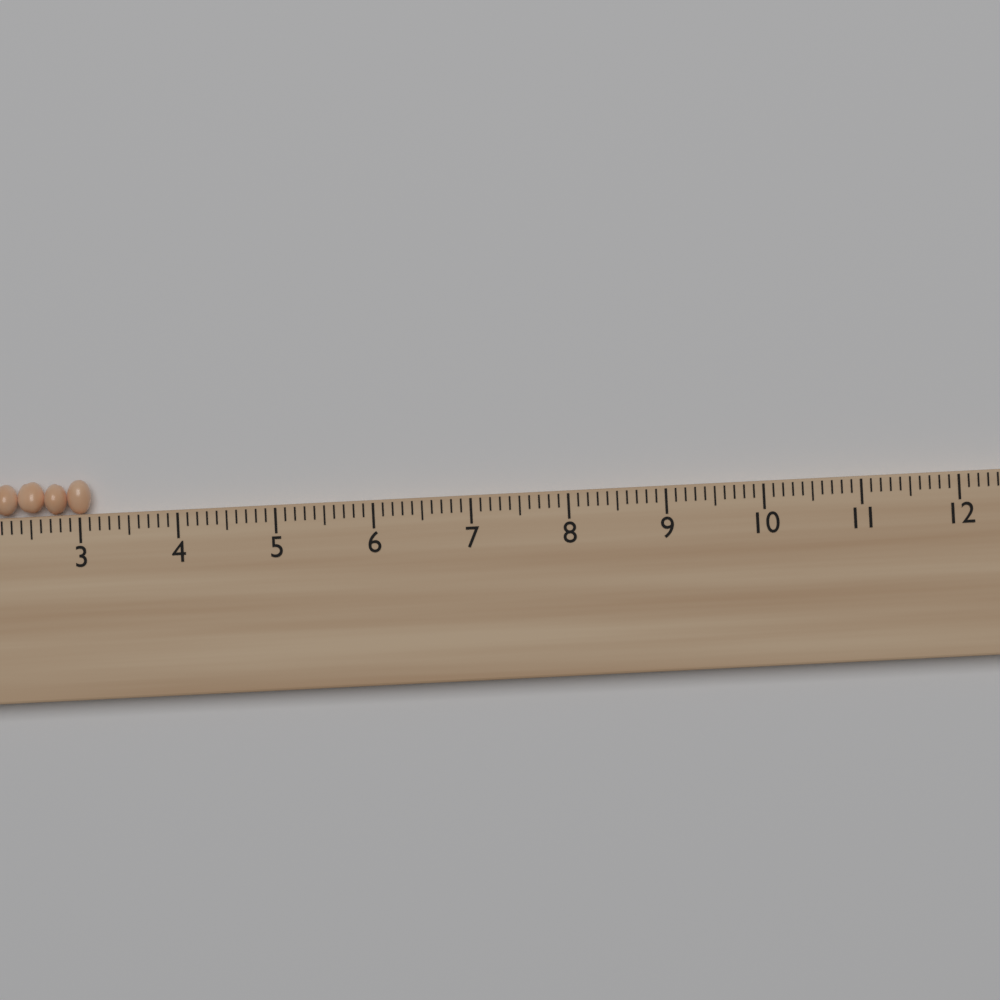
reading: 3.1 cm
